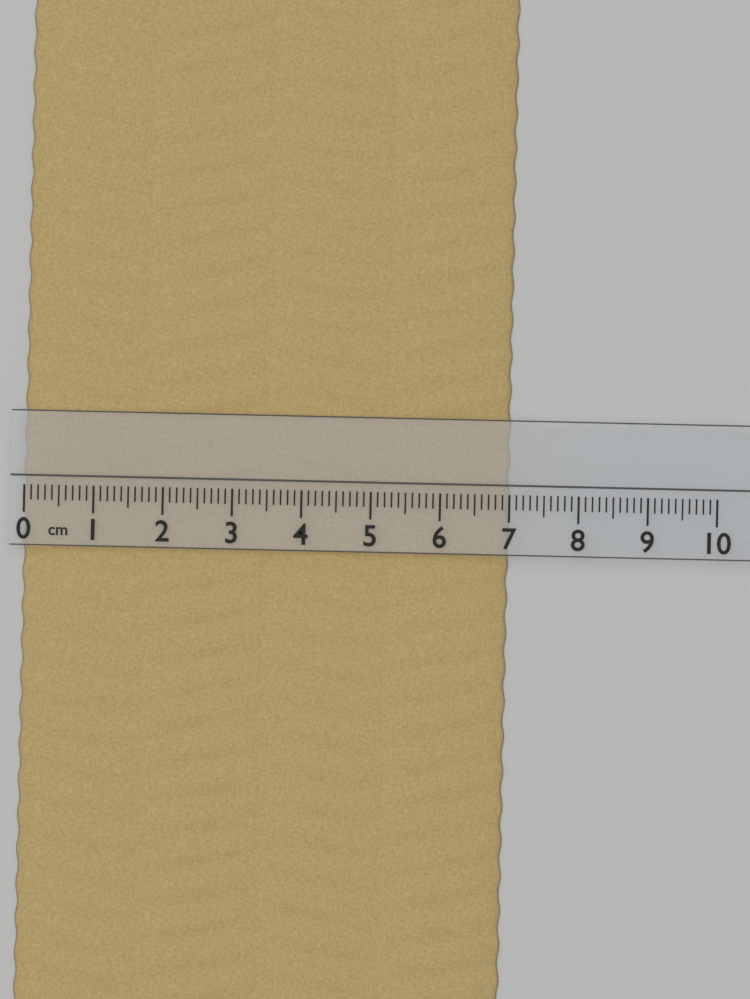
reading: 7.0 cm
